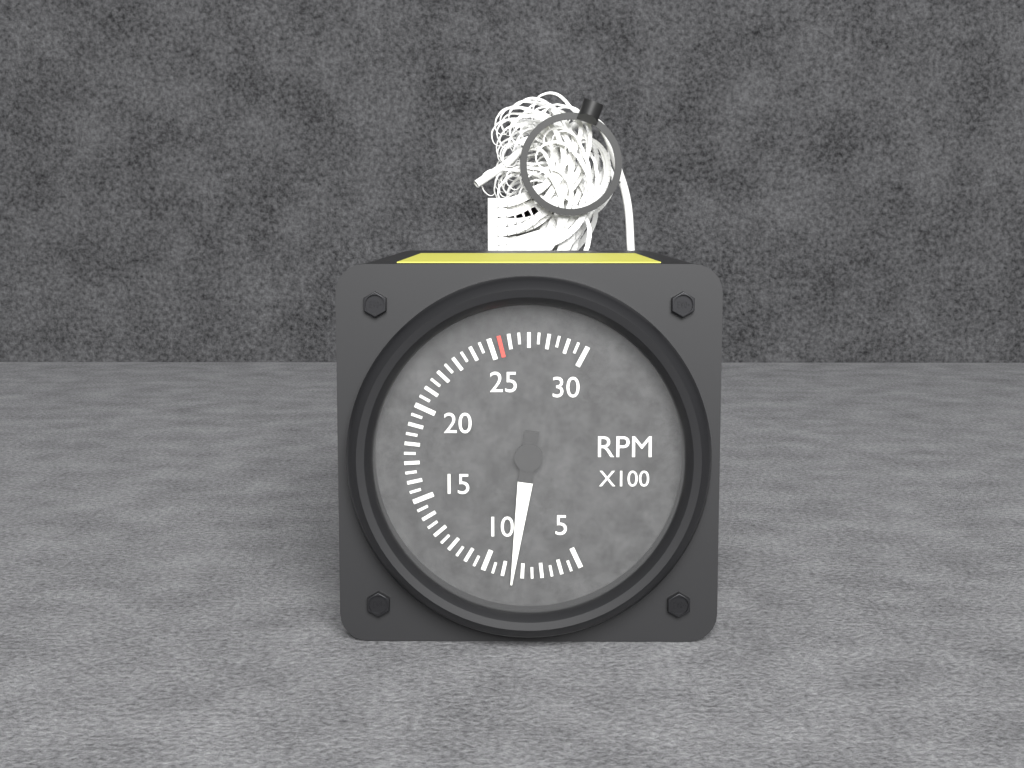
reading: 850 RPM
